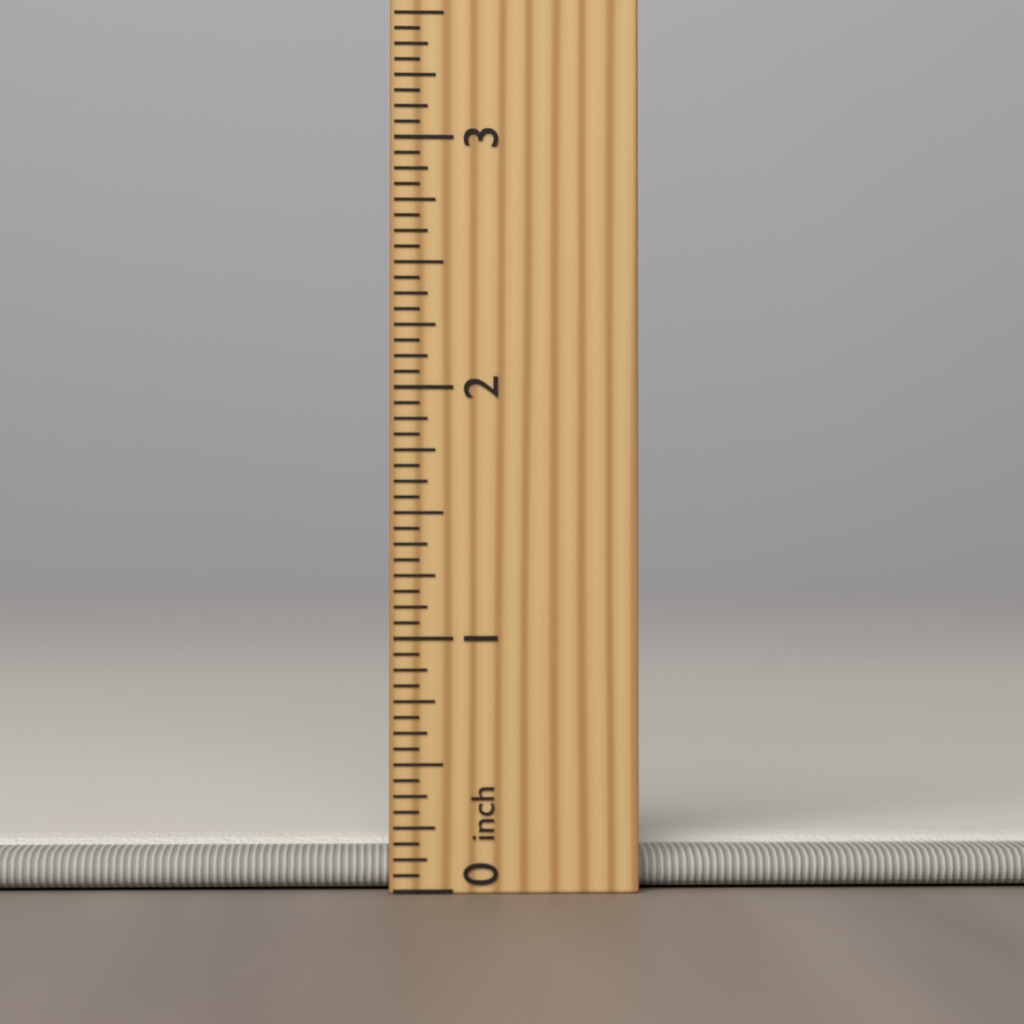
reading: 0.1875 inch
